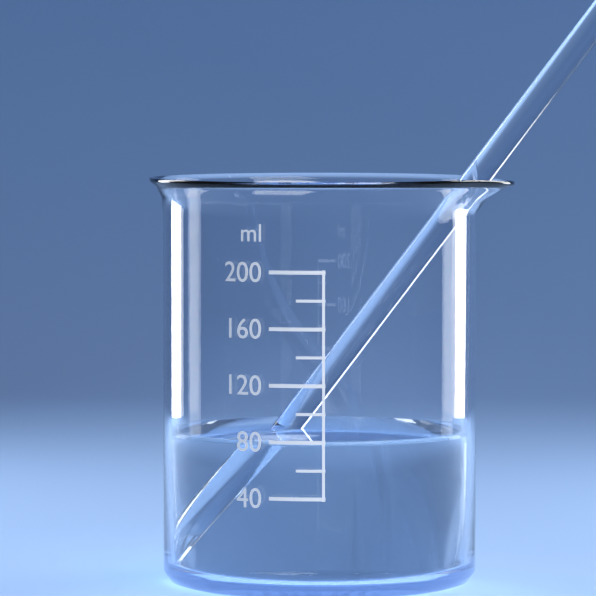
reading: 80 ml
